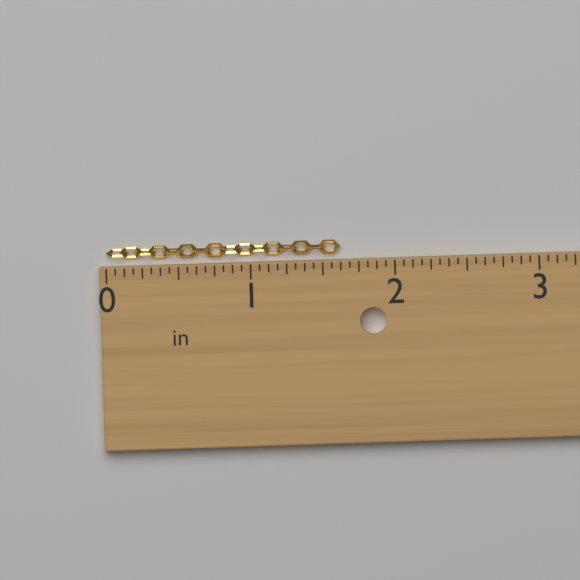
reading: 1.6250 in
